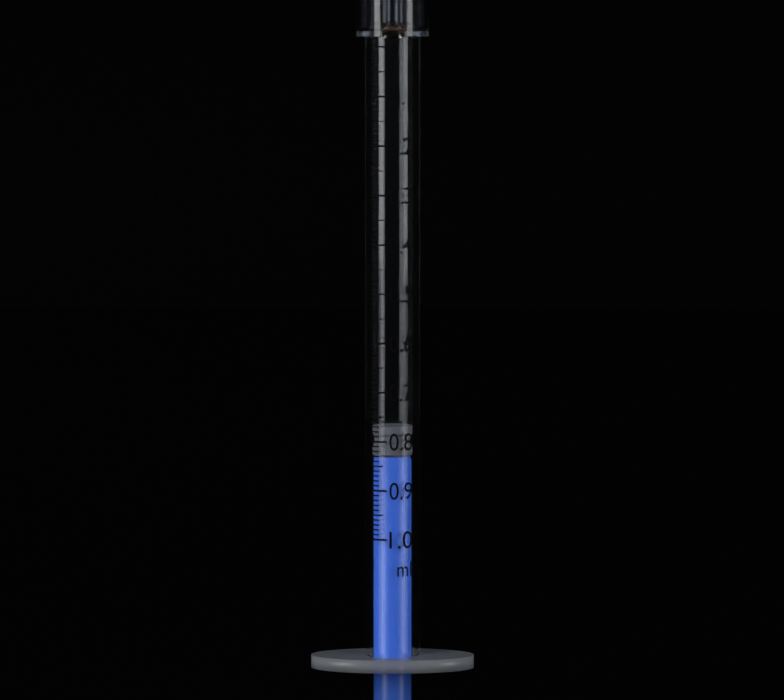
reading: 0.77 ml
